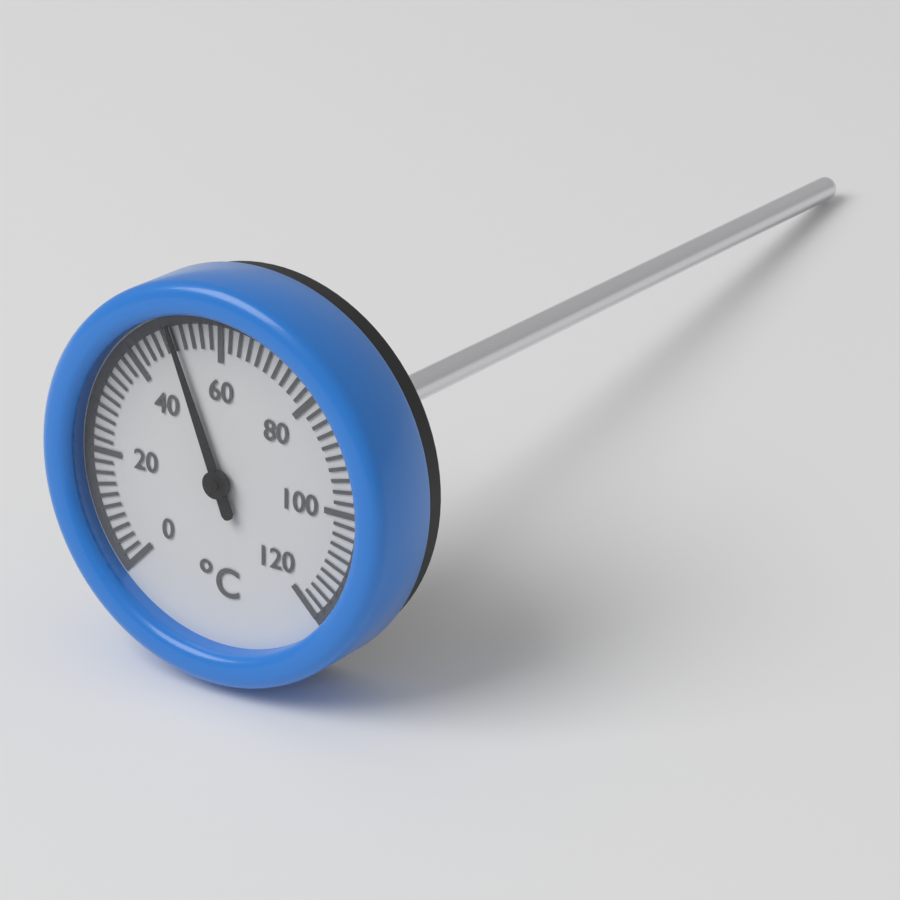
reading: 50 °C
